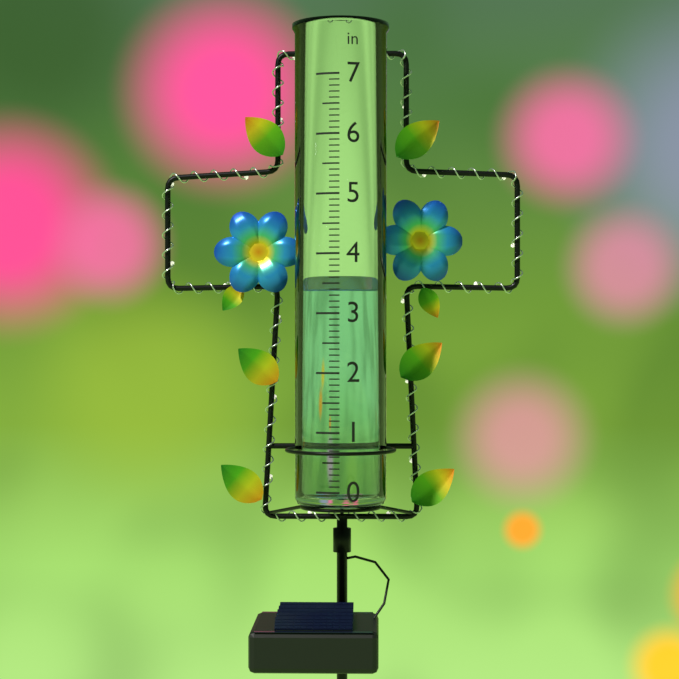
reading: 3.4 in
